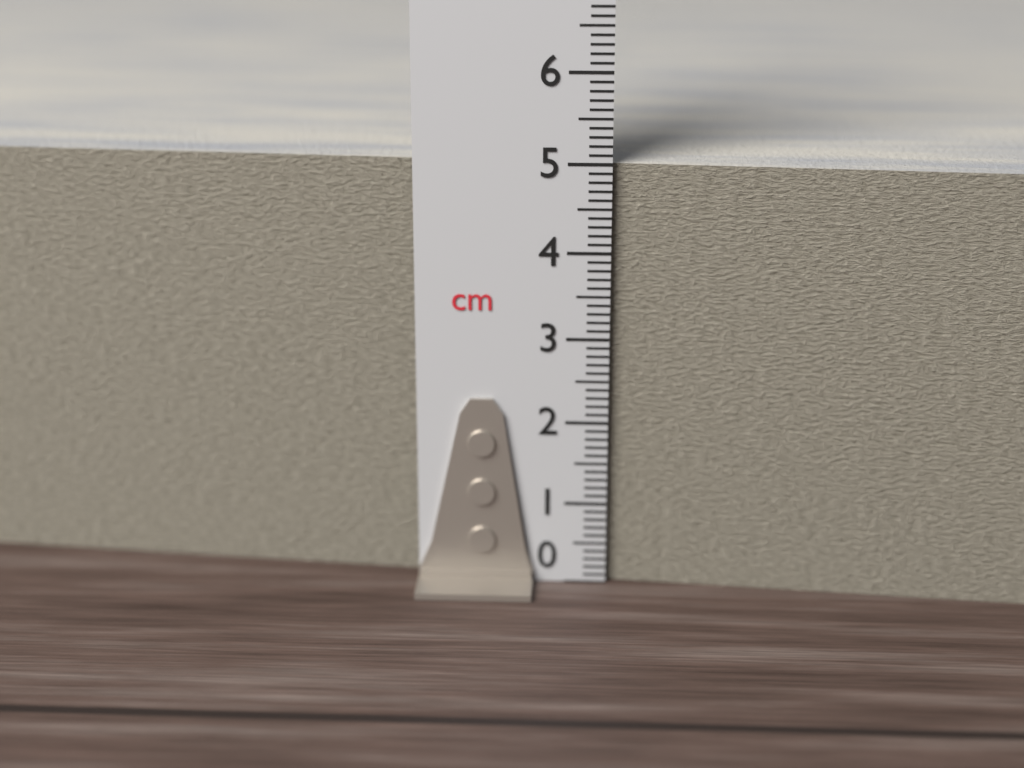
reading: 5.0 cm
